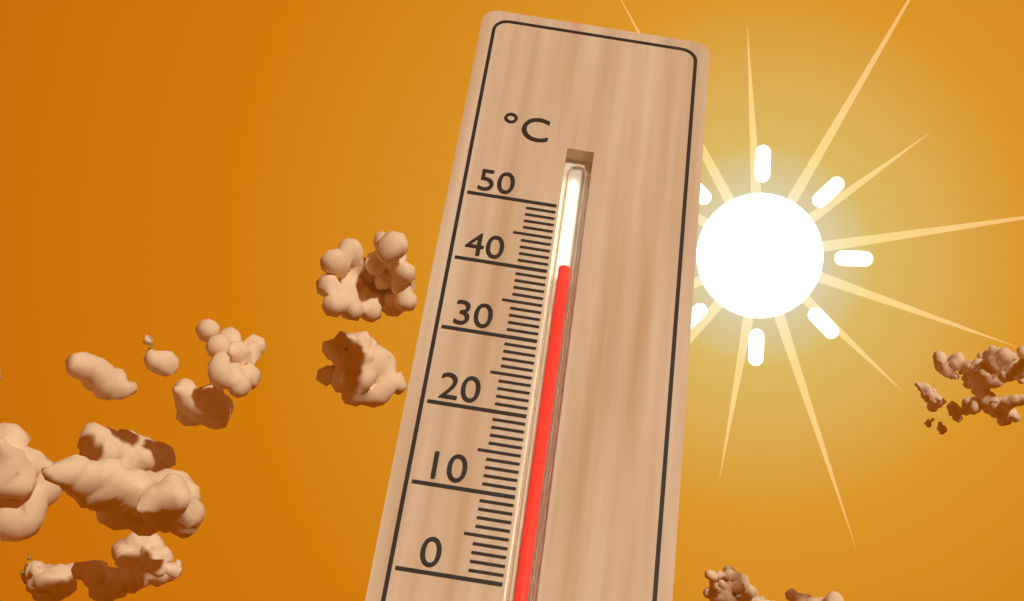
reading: 41 °C
